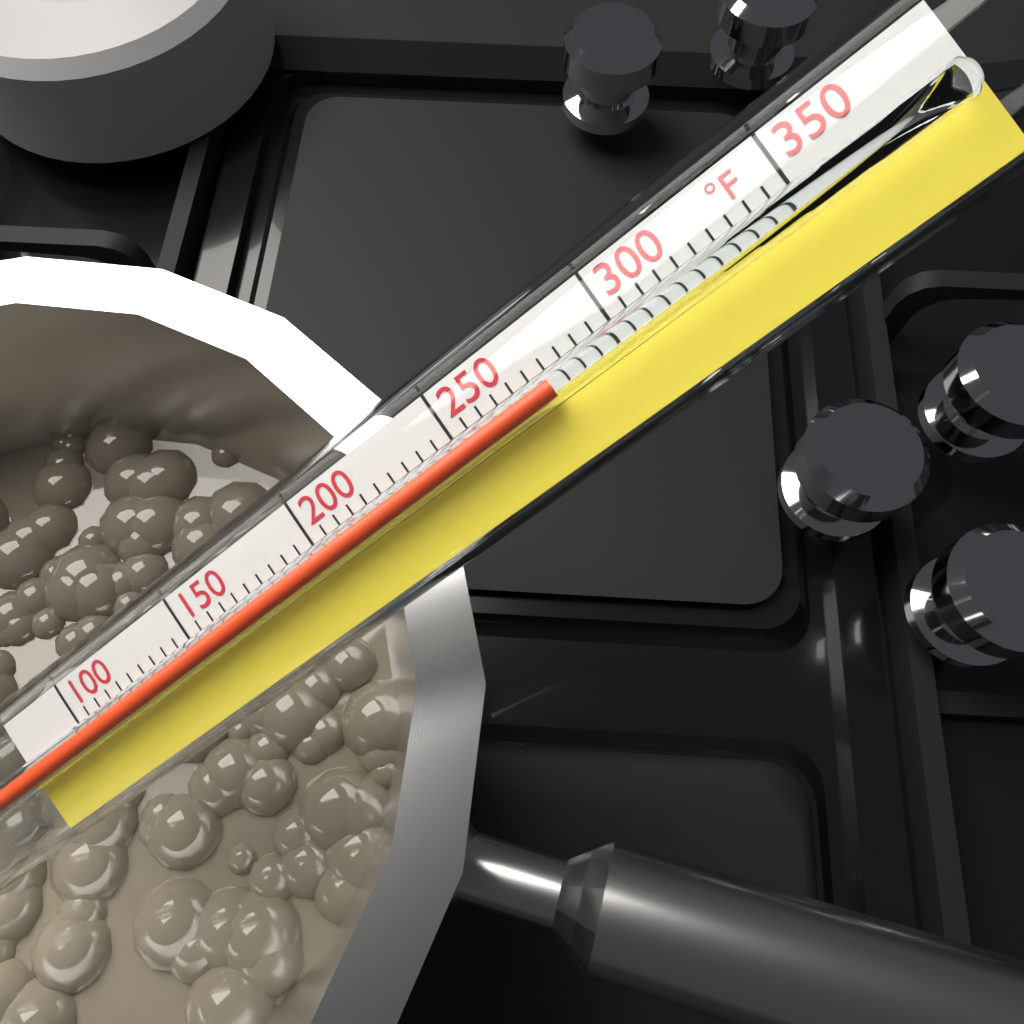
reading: 280 °F
